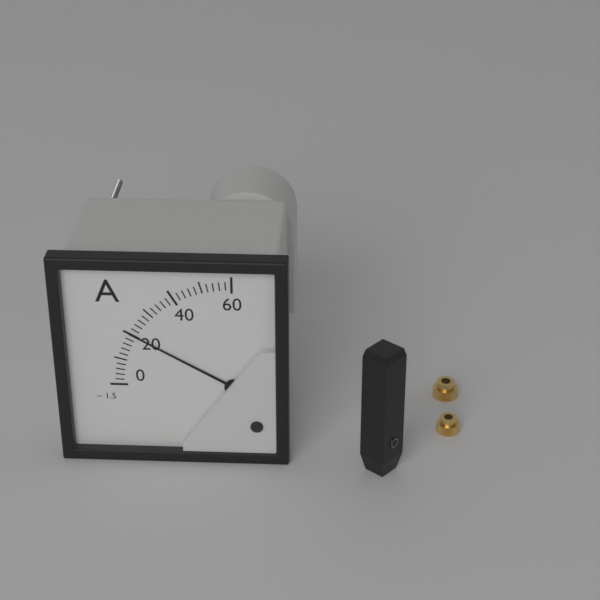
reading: 20 A
